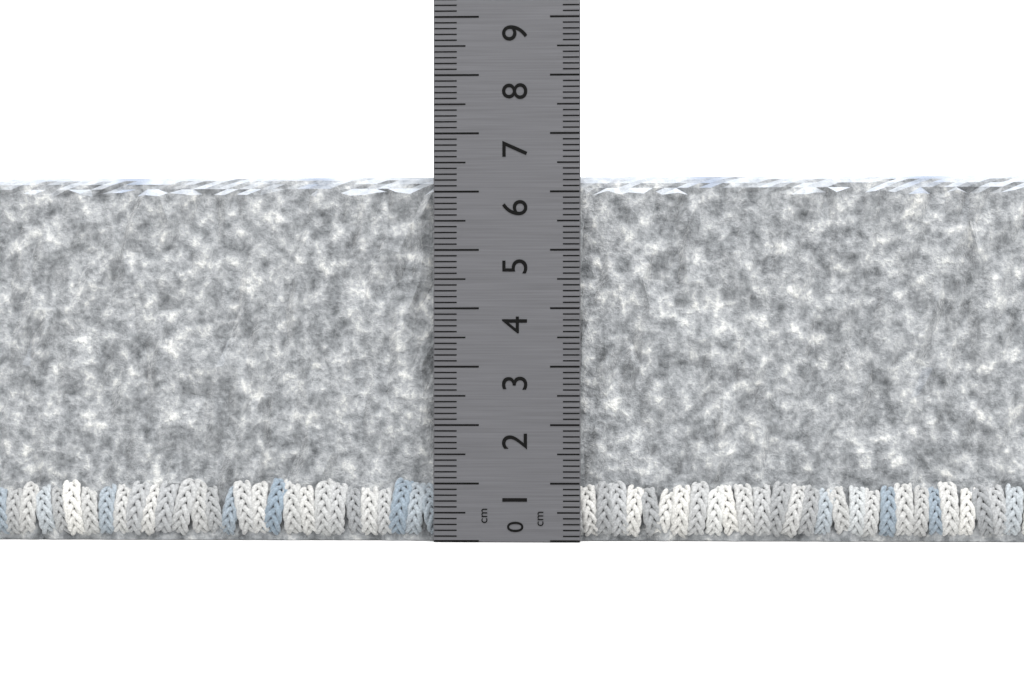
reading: 6.3 cm
